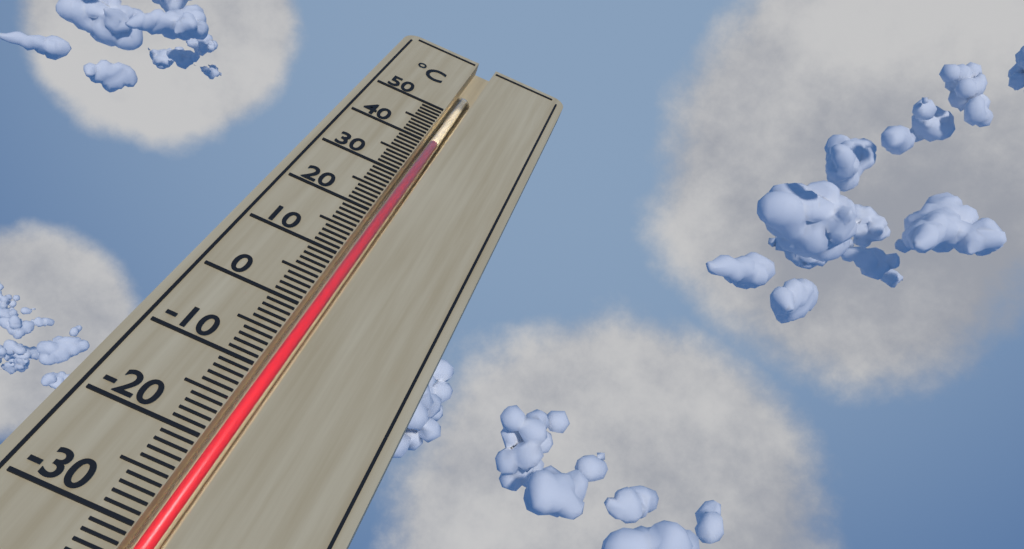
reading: 41 °C
